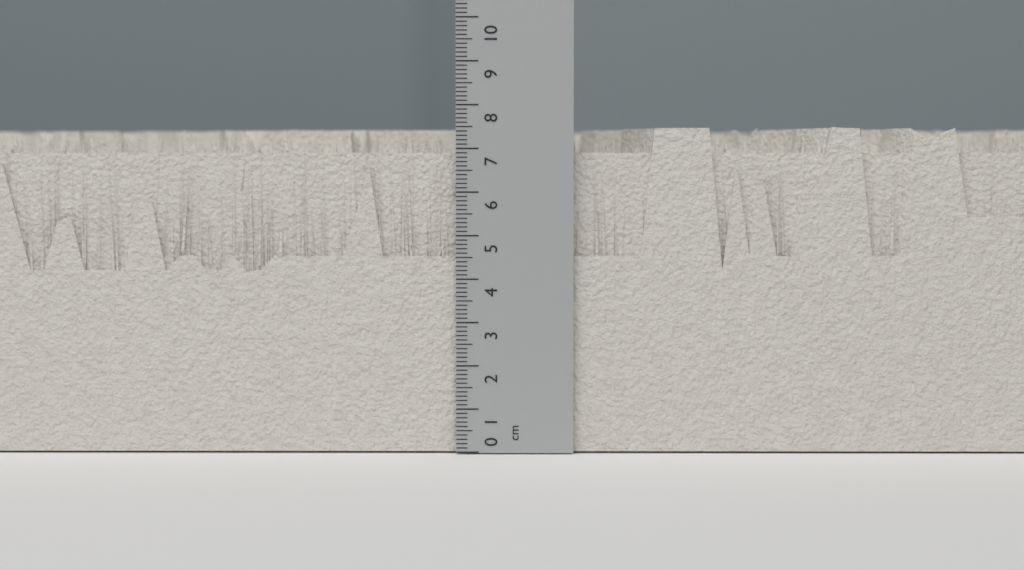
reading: 7.5 cm
